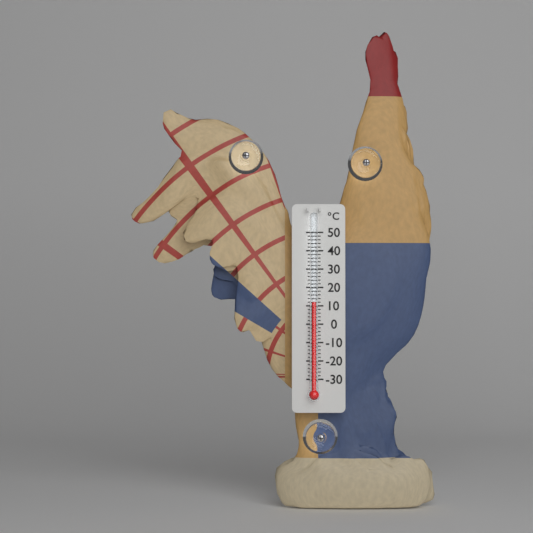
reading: 12 °C
